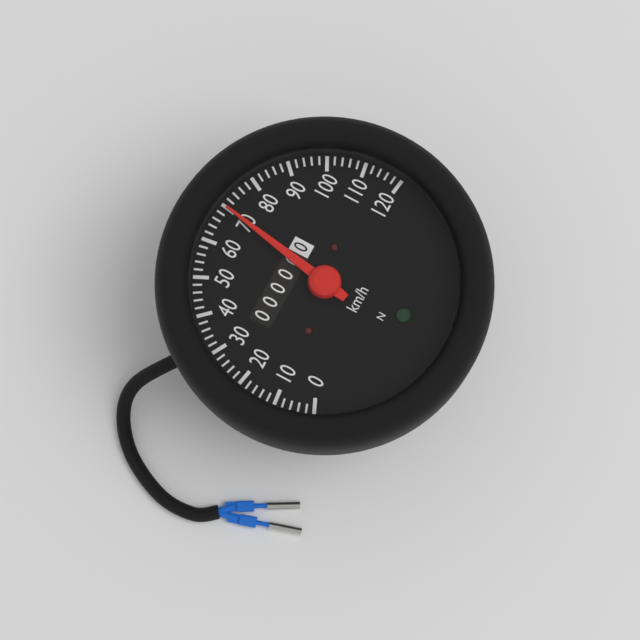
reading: 70 km/h
